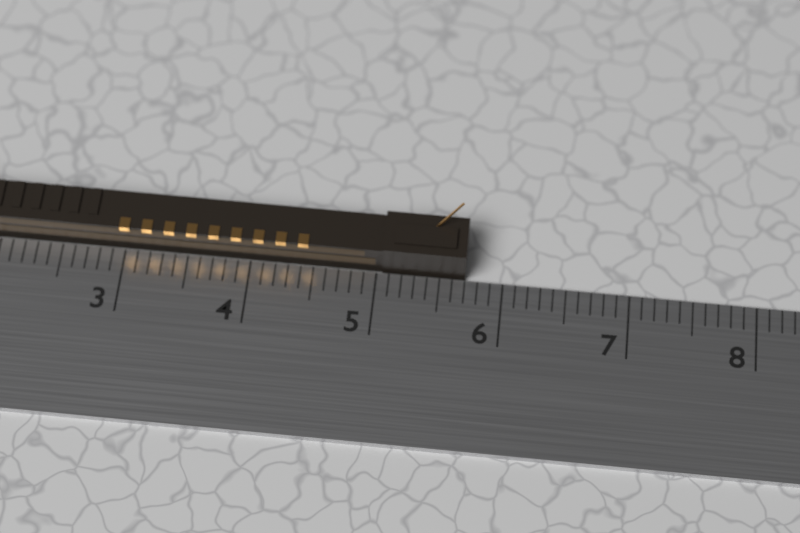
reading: 5.7 cm
